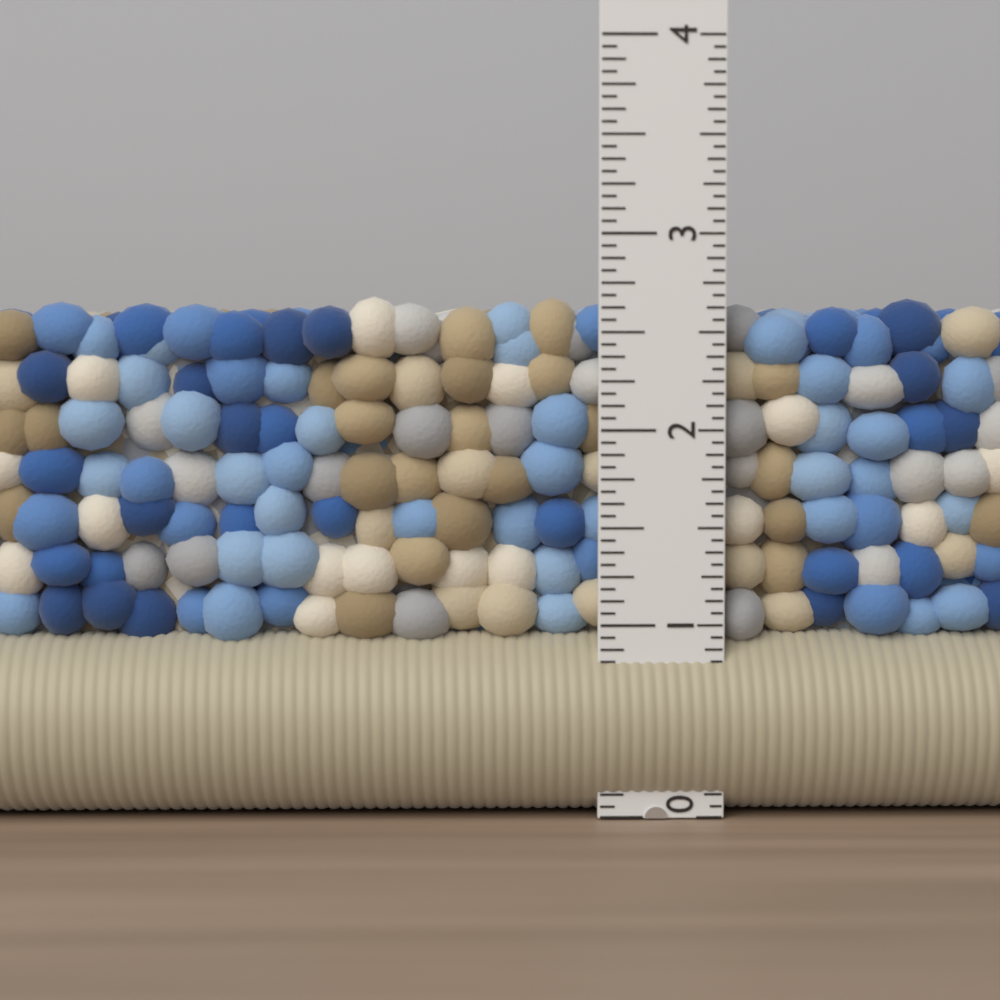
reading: 2.6875 in
